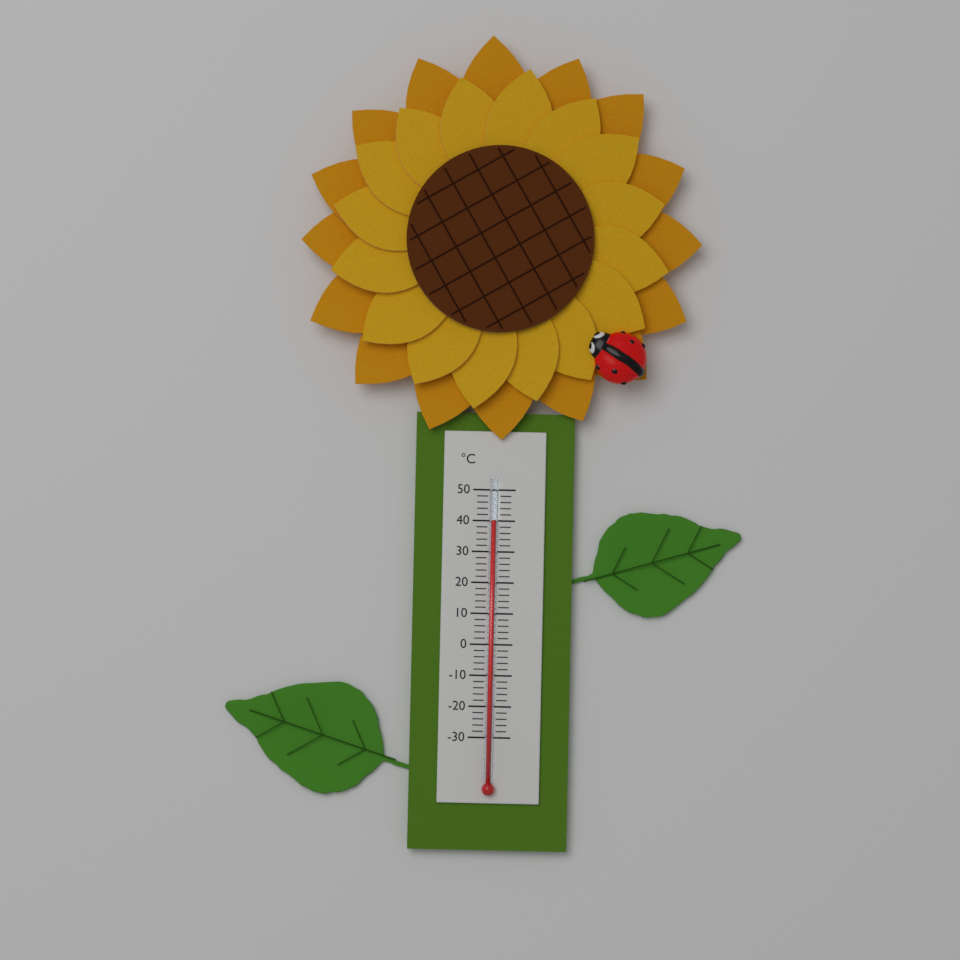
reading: 40 °C
